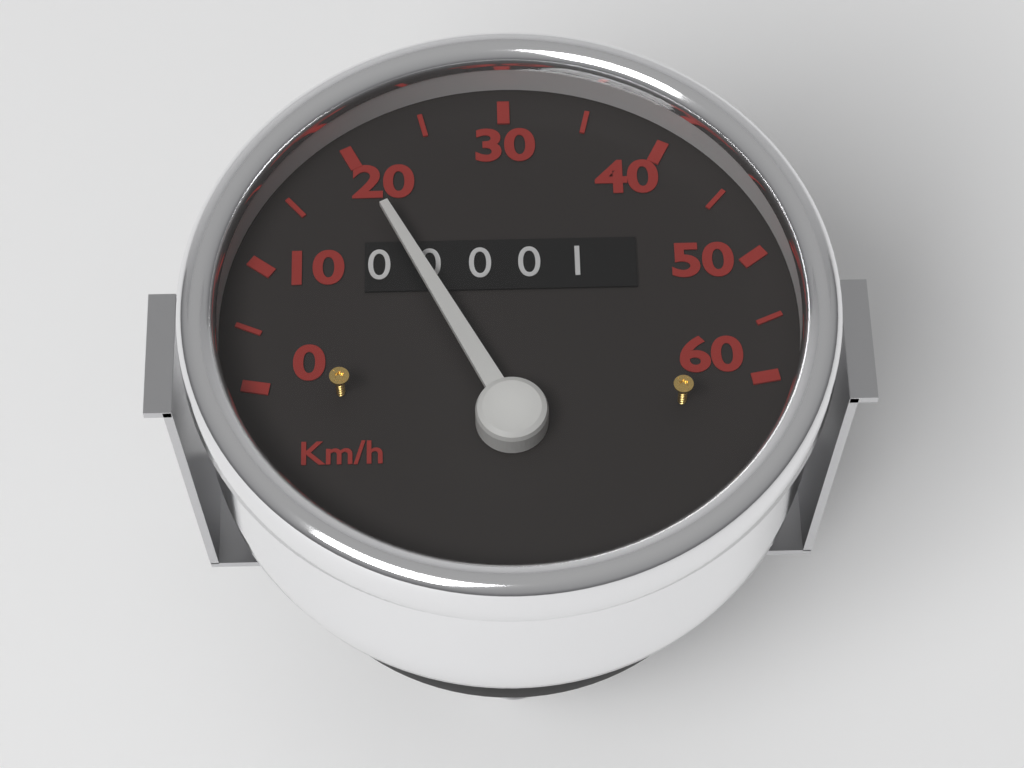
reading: 20 km/h
